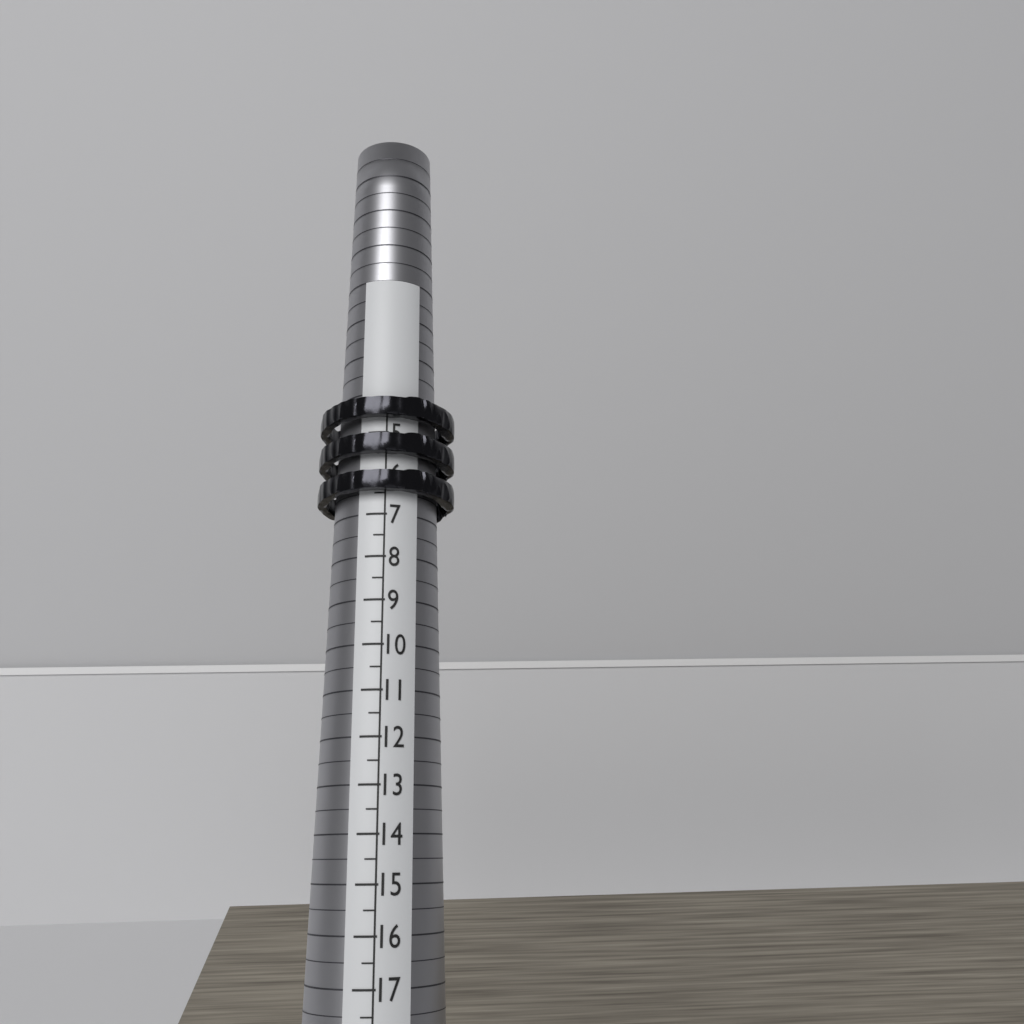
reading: 6.5 (no unit)
